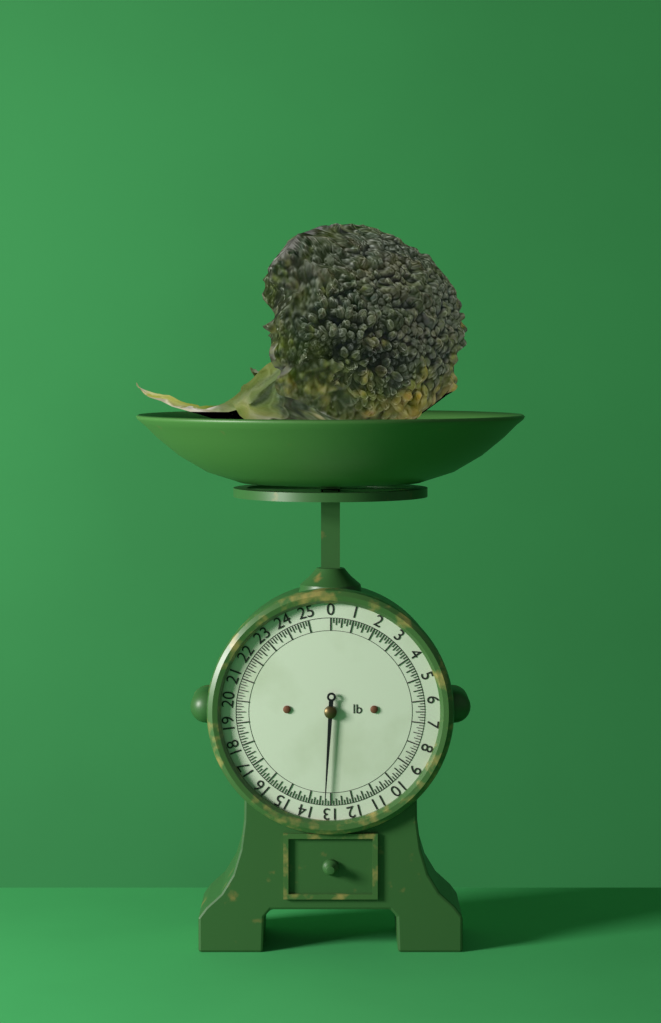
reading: 13.250 lb
